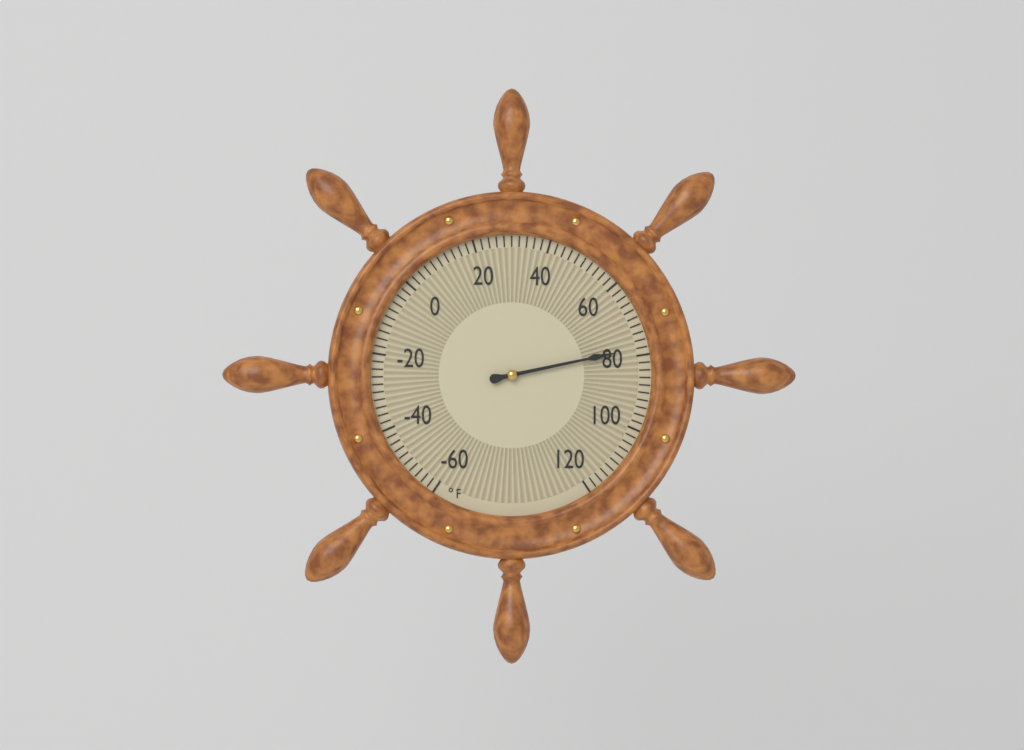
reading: 78 °F
